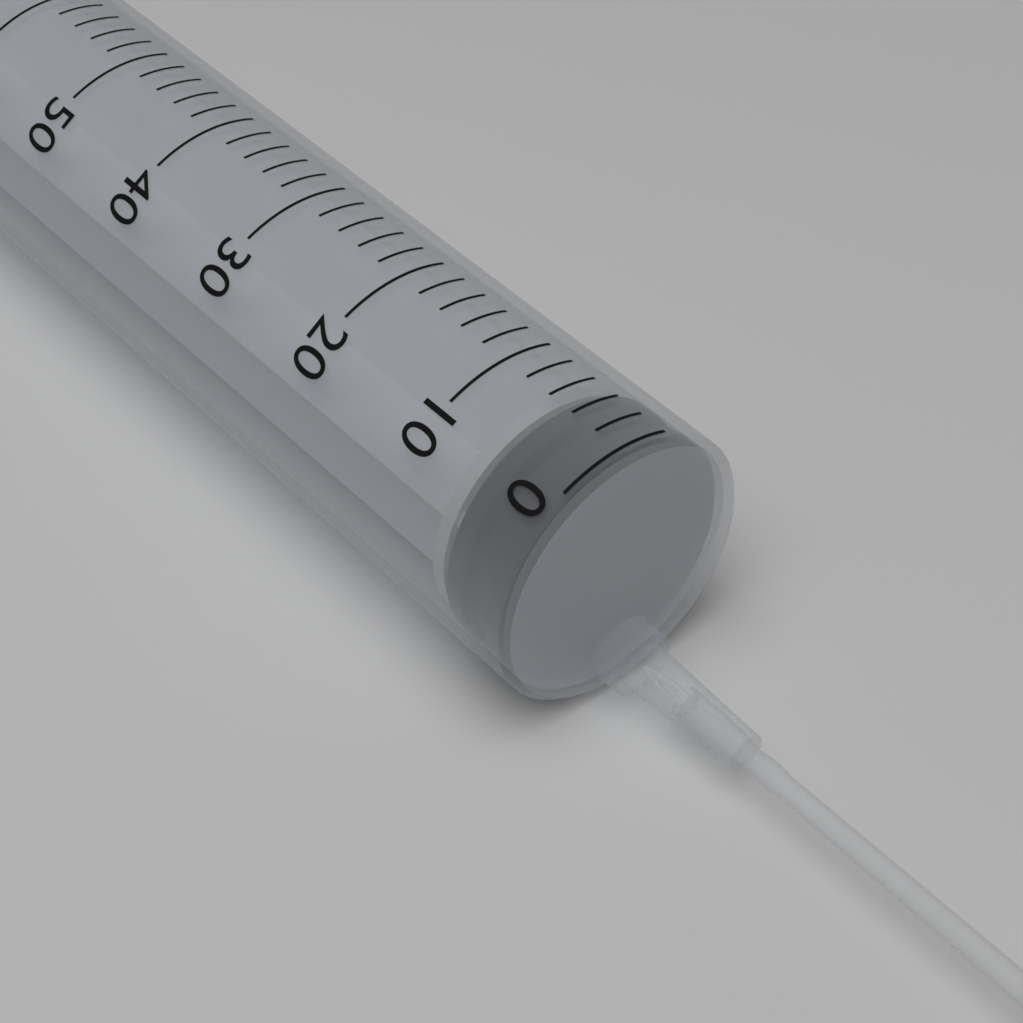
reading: 0 ml
